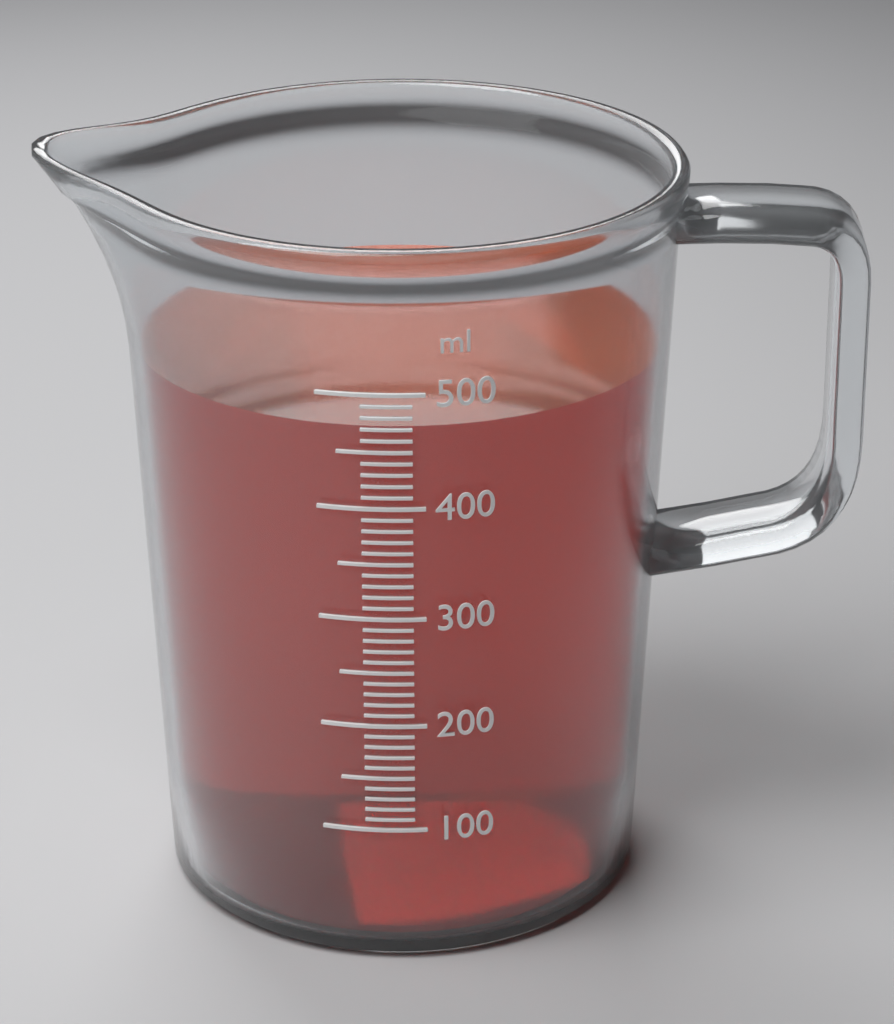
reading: 470 ml
